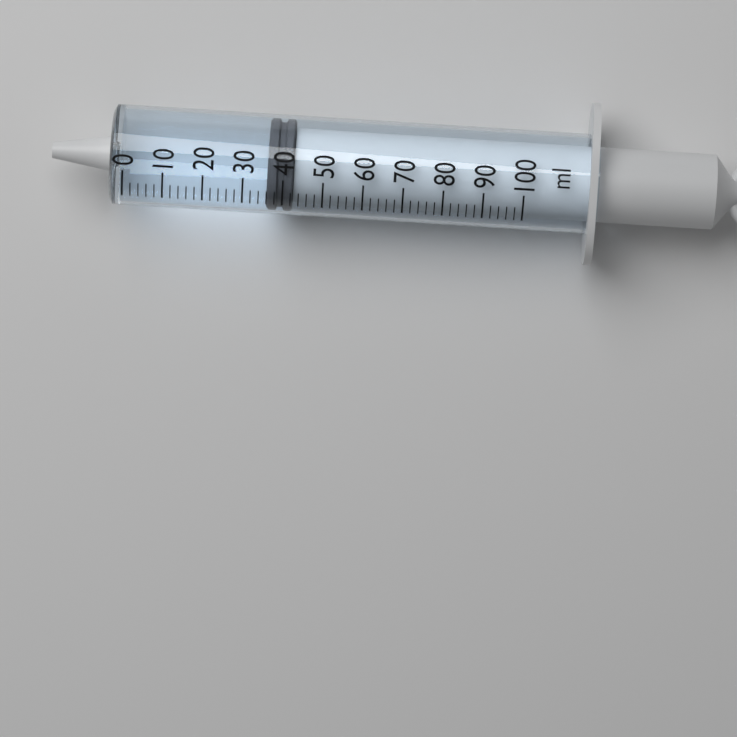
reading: 36 ml
